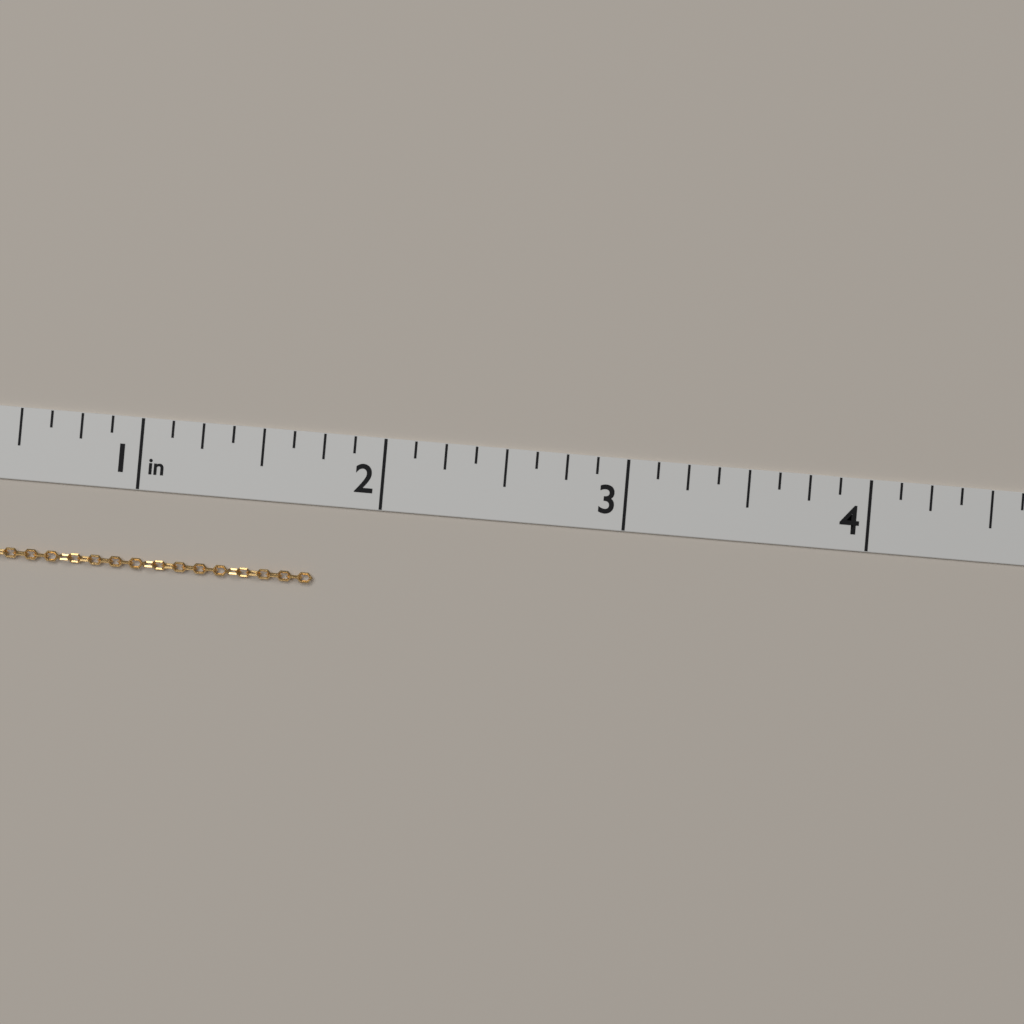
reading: 1.750 in
